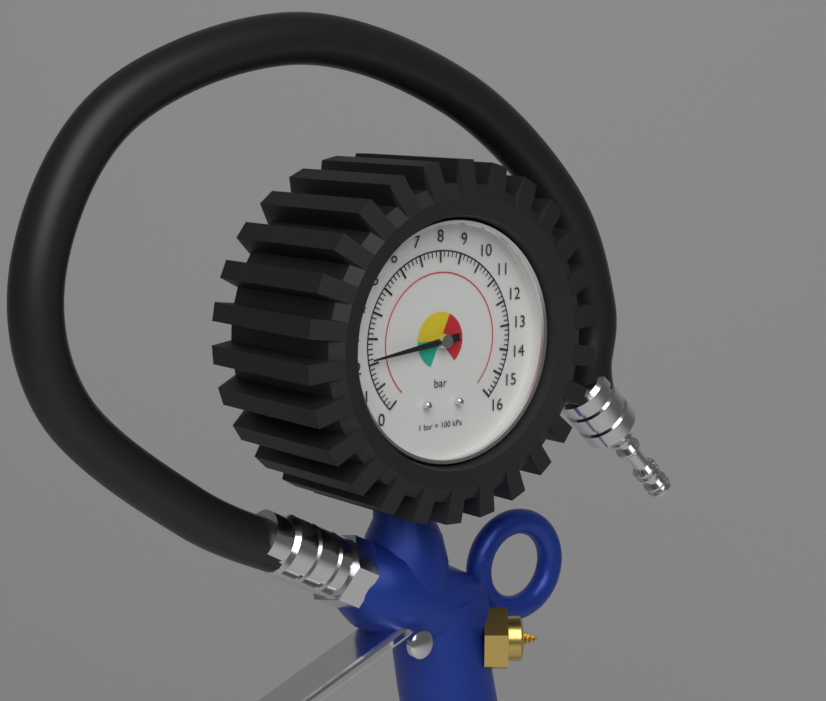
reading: 2.2 bar
